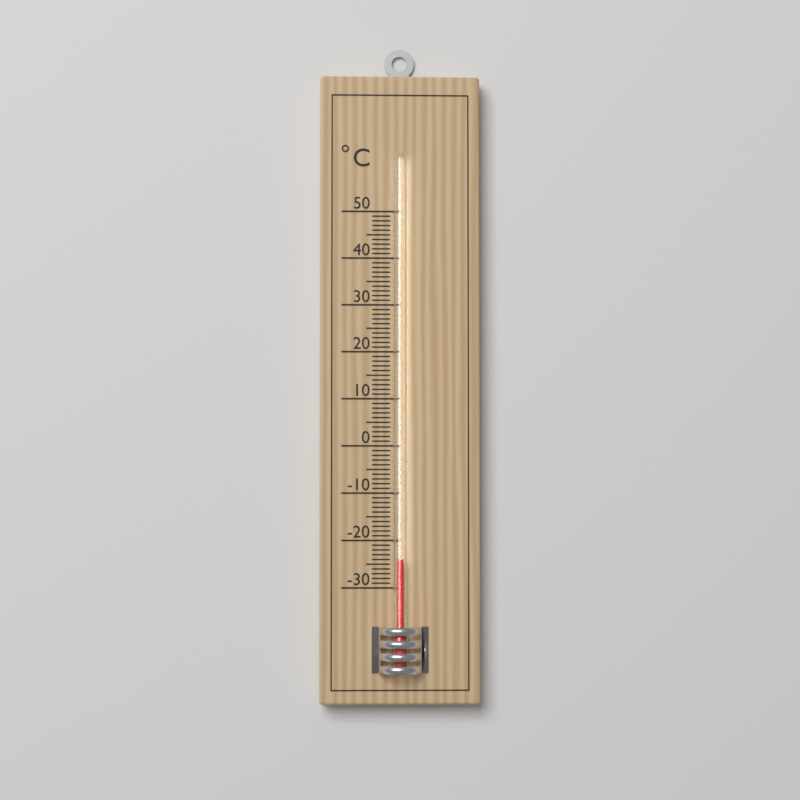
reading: -24 °C
